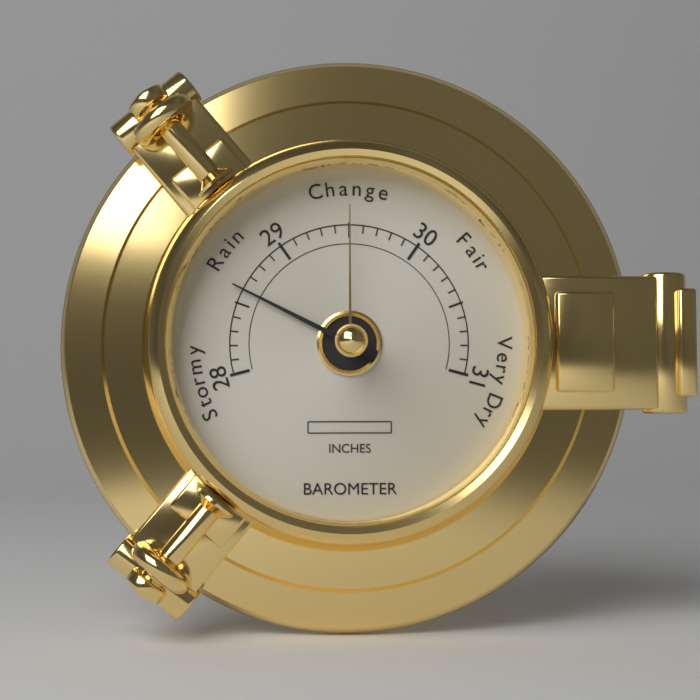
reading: 28.6 inches
